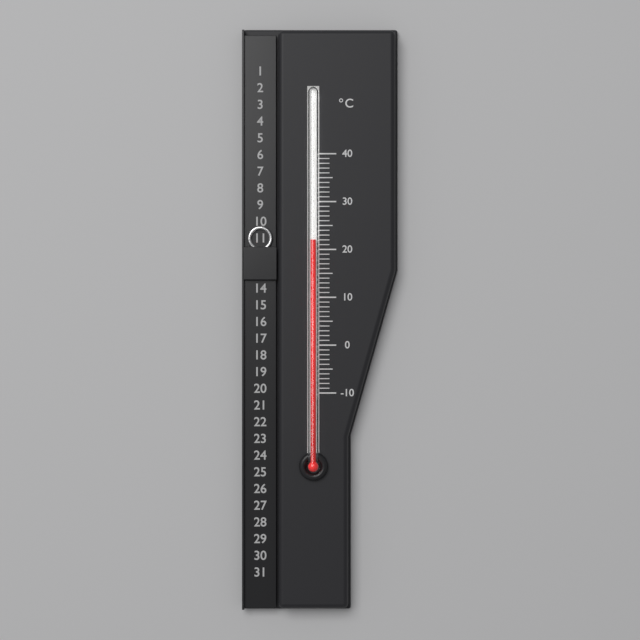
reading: 22 °C
